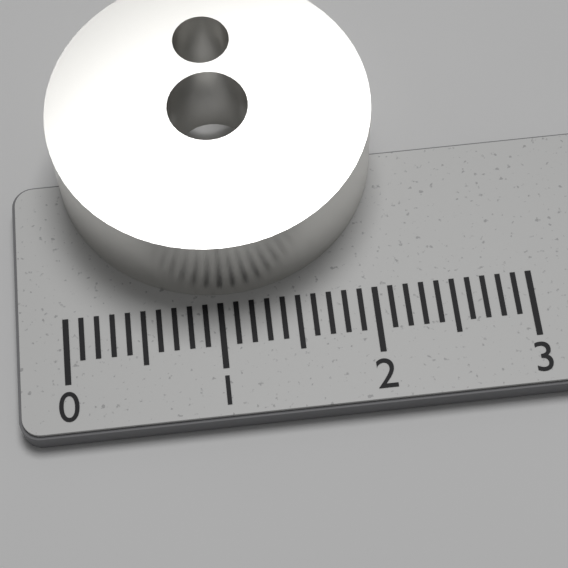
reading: 2.1 (no unit)
